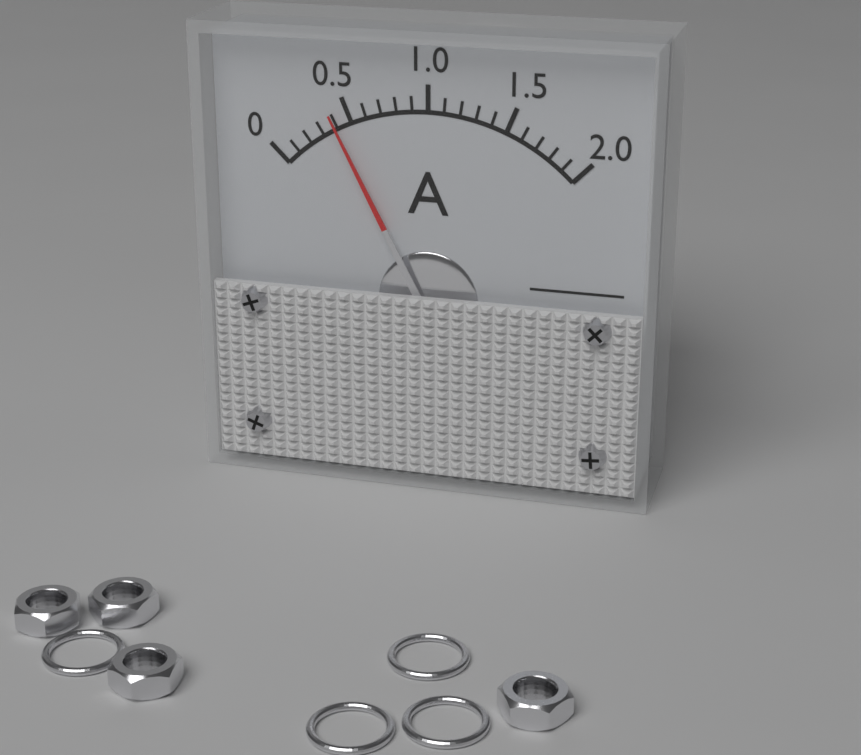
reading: 0.4 A
